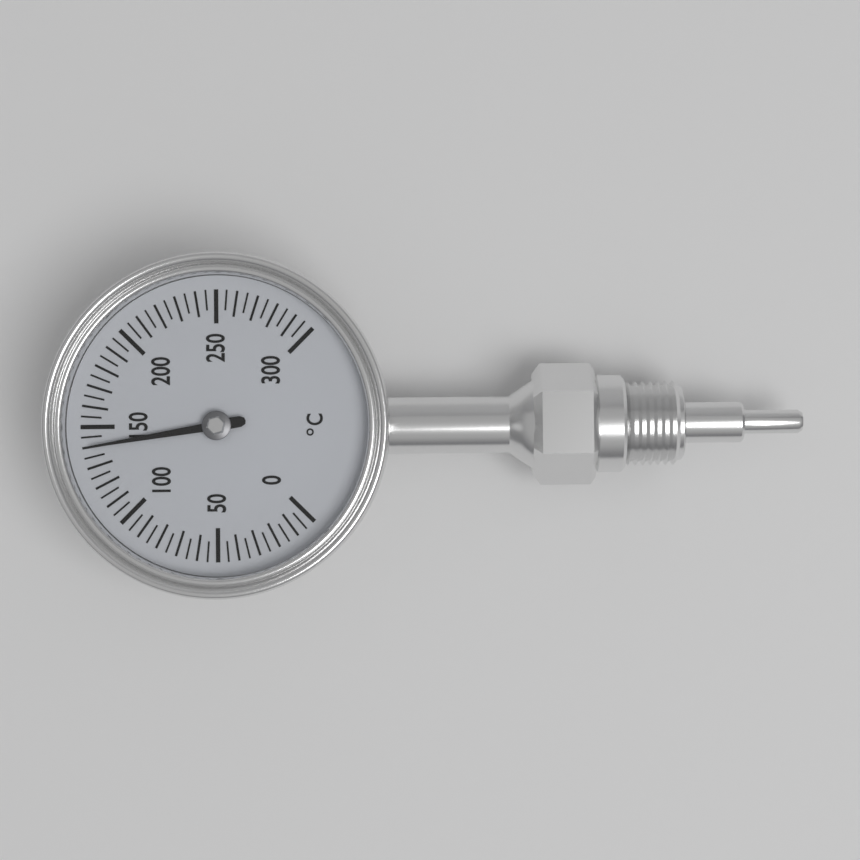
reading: 140 °C
